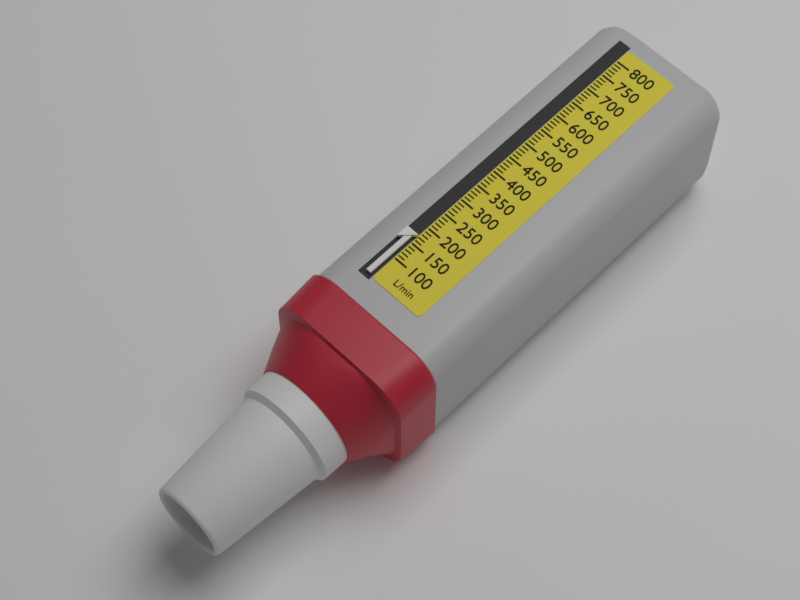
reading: 170 L/min
